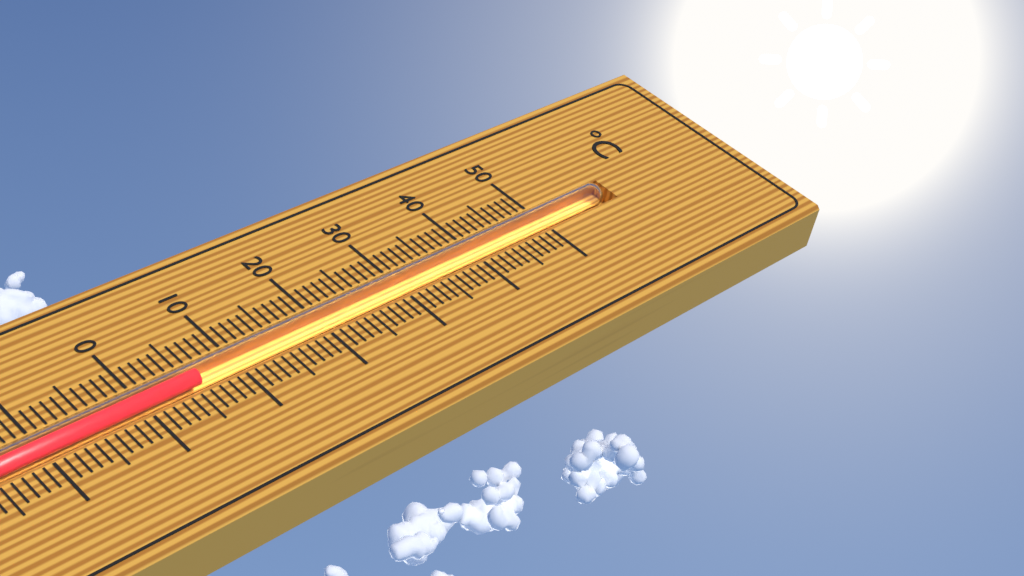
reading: 6 °C
